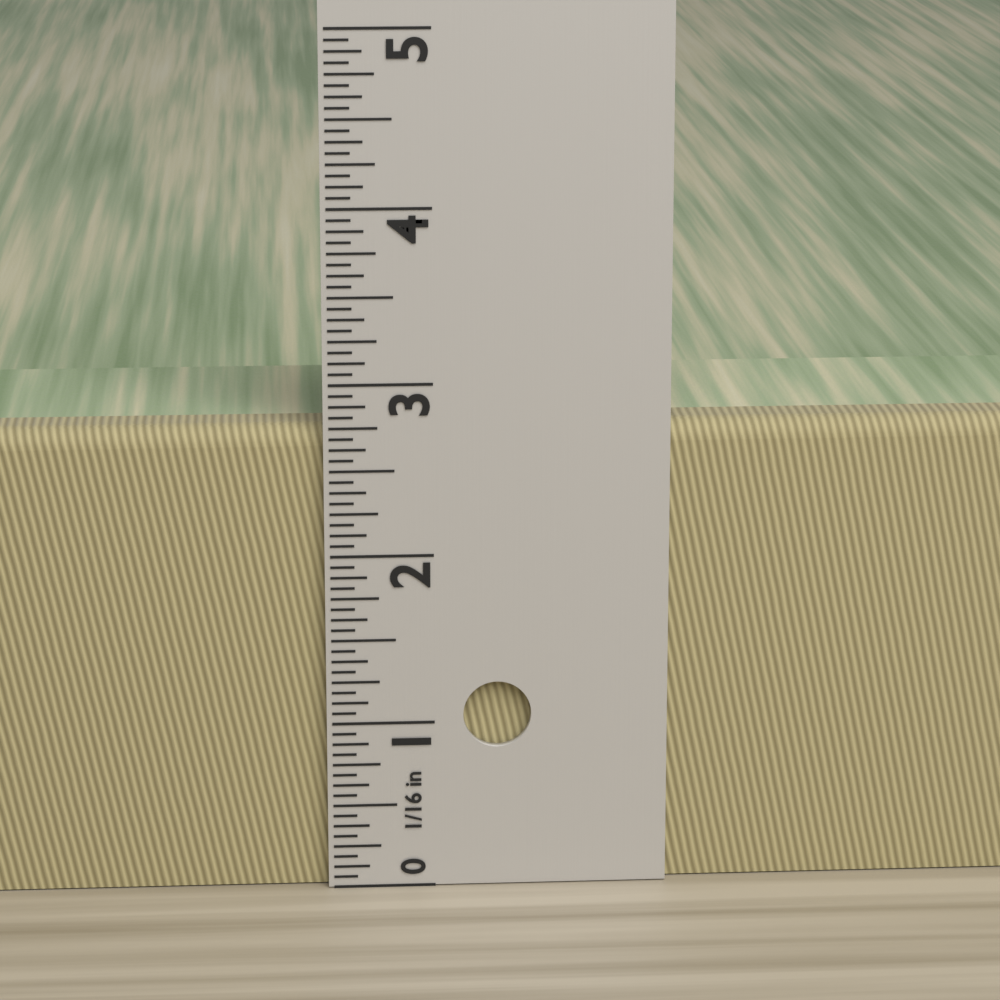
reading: 2.7500 in
